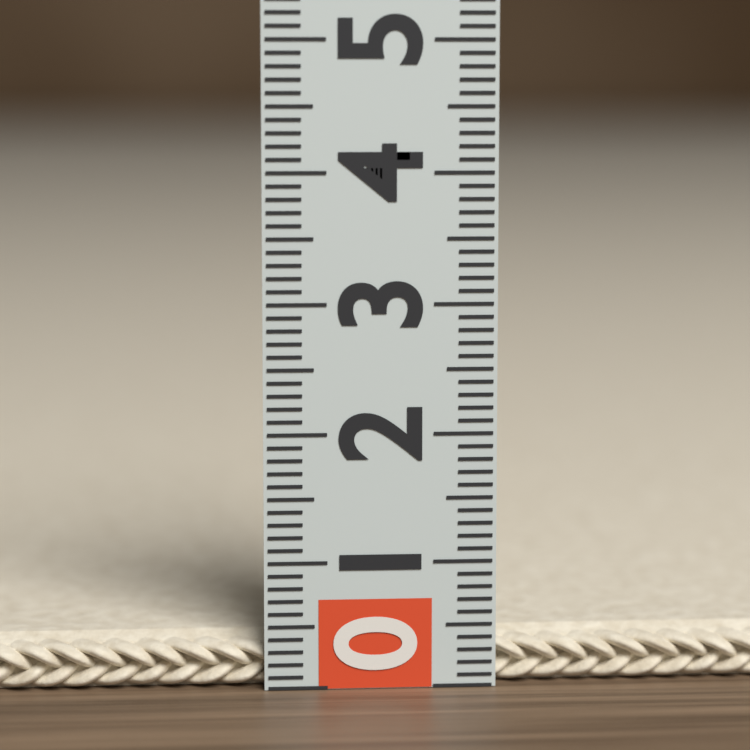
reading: 0.4 (no unit)
